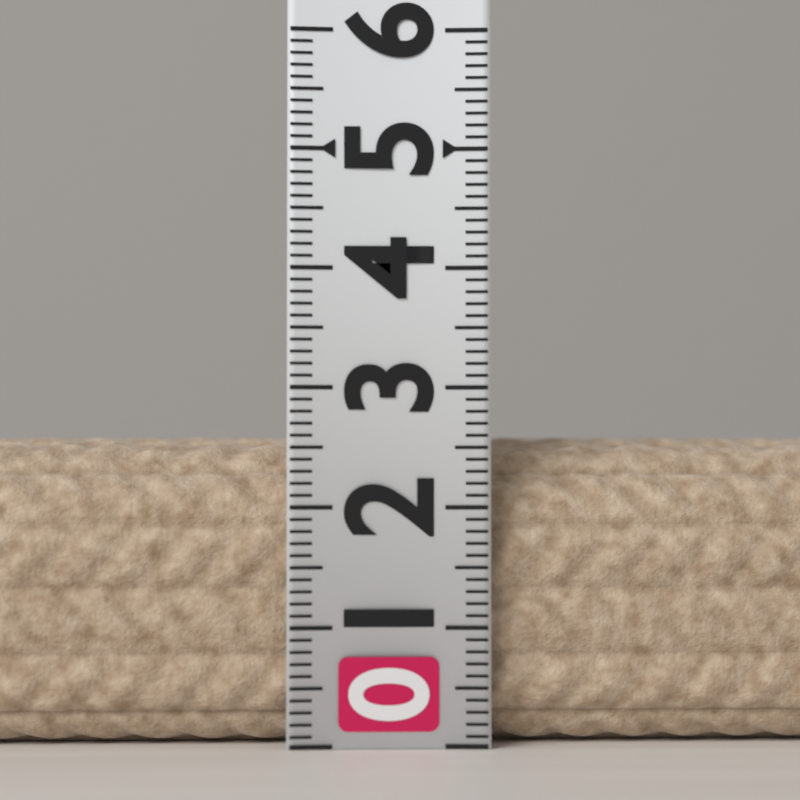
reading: 2.6 (no unit)
